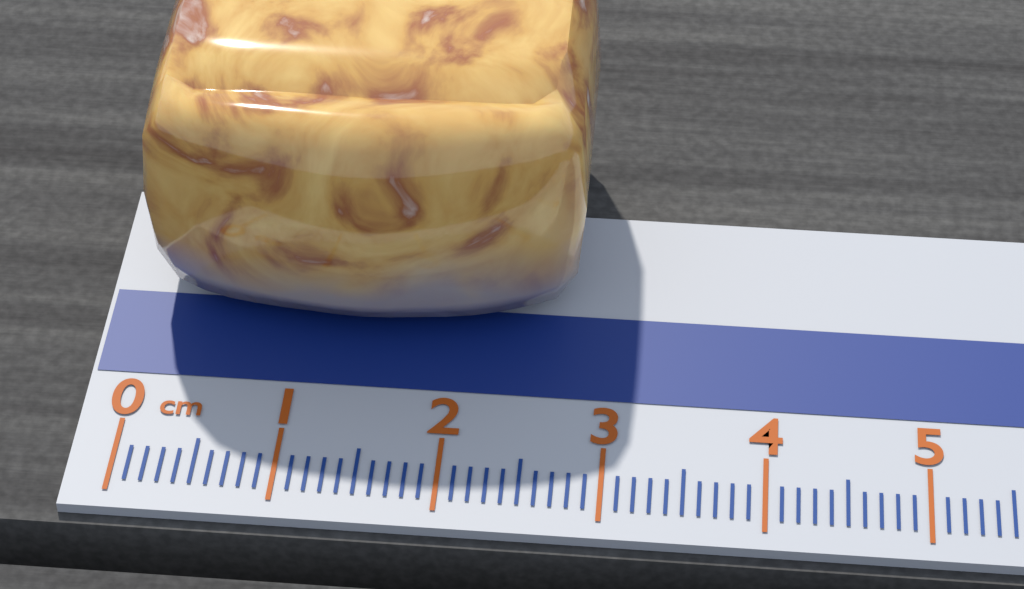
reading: 2.8 cm
